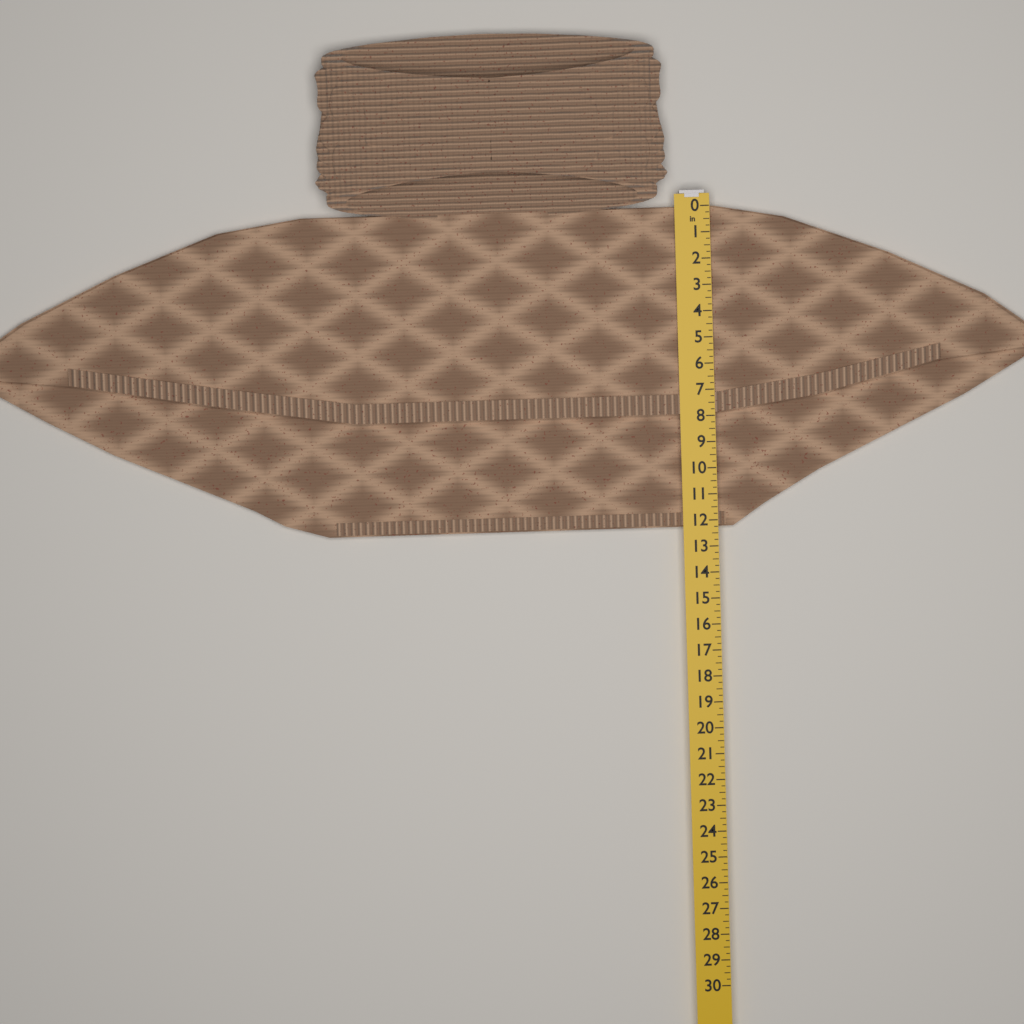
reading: 12.25 in
